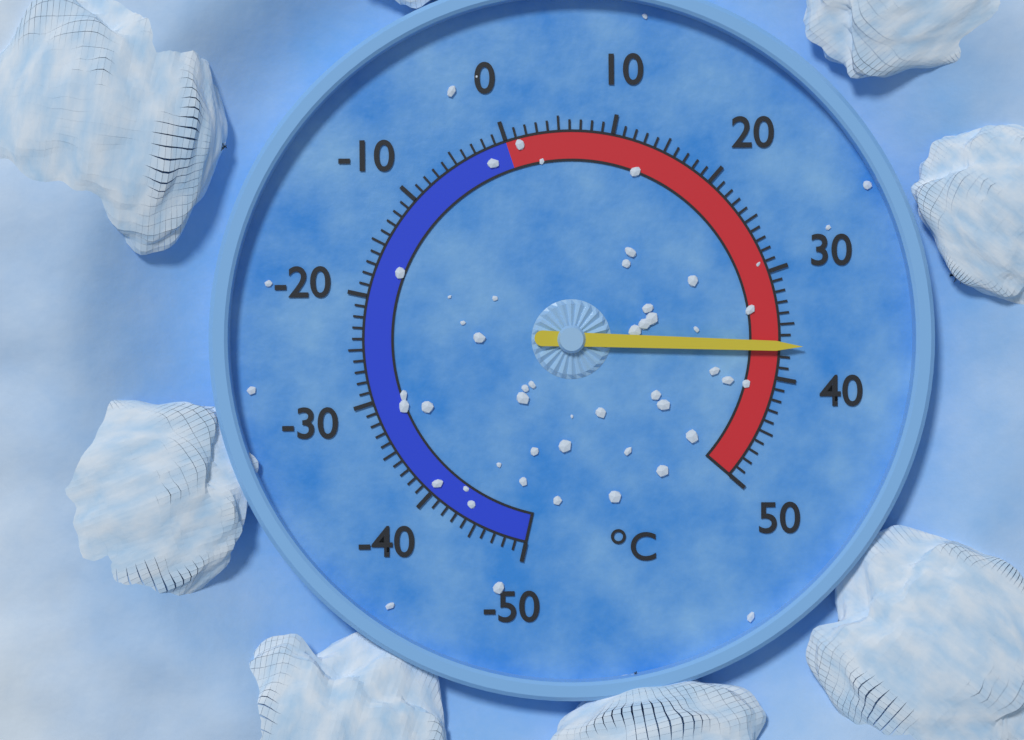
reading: 37 °C
